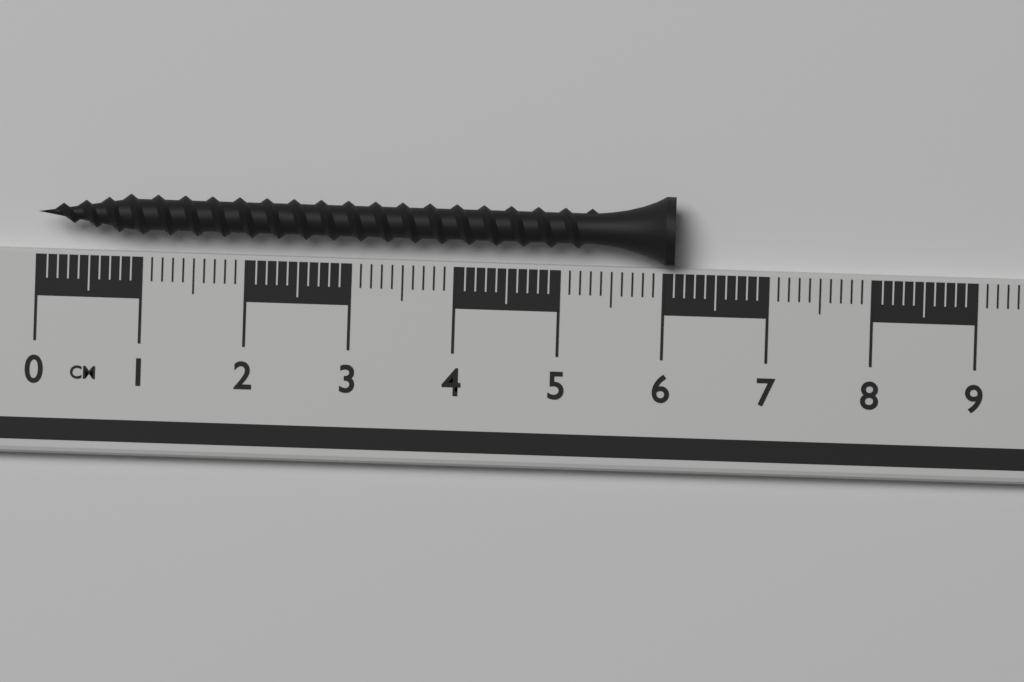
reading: 6.1 cm
